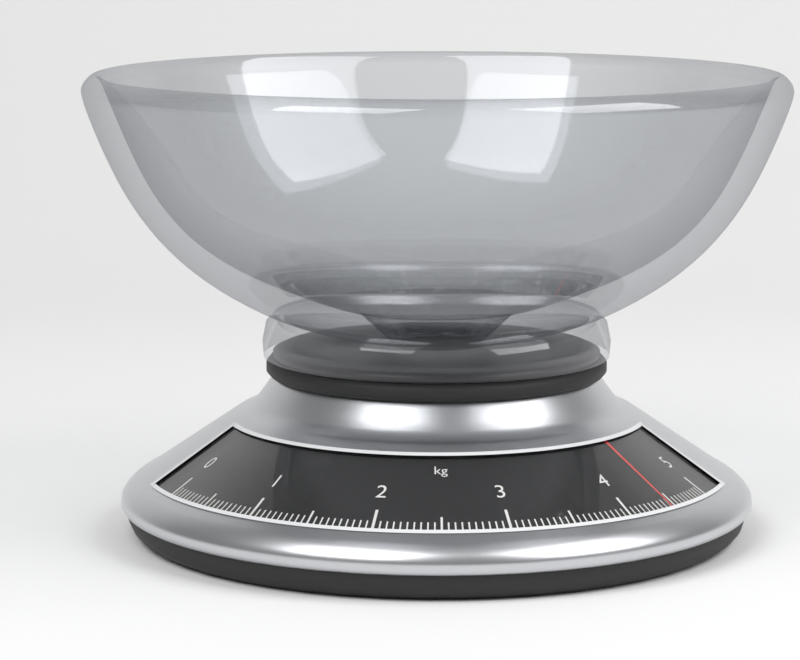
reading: 4.45 kg
